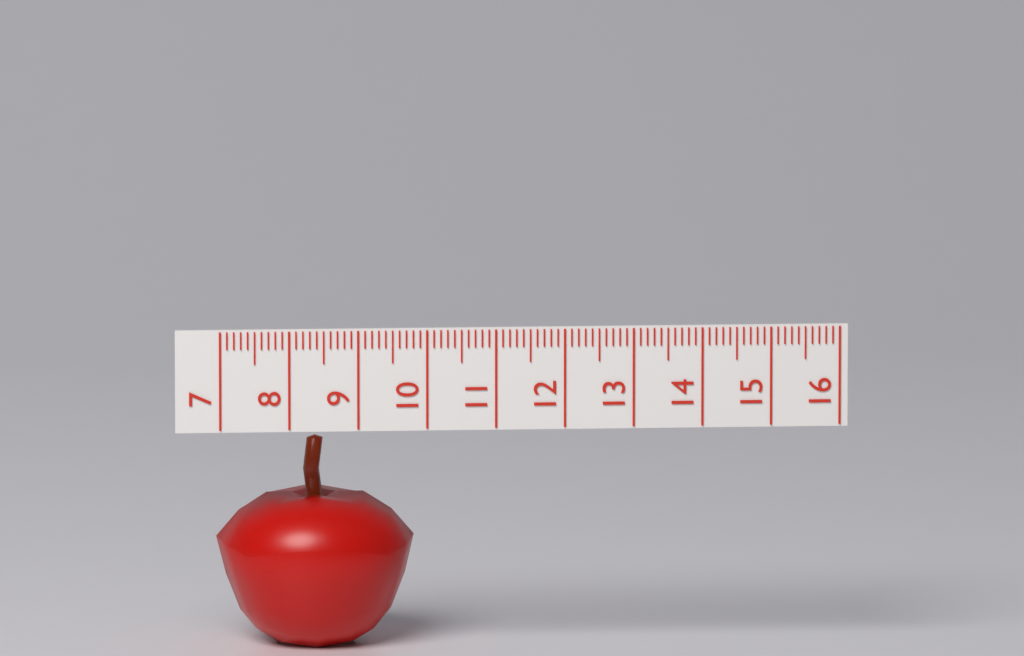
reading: 9.9 (no unit)
